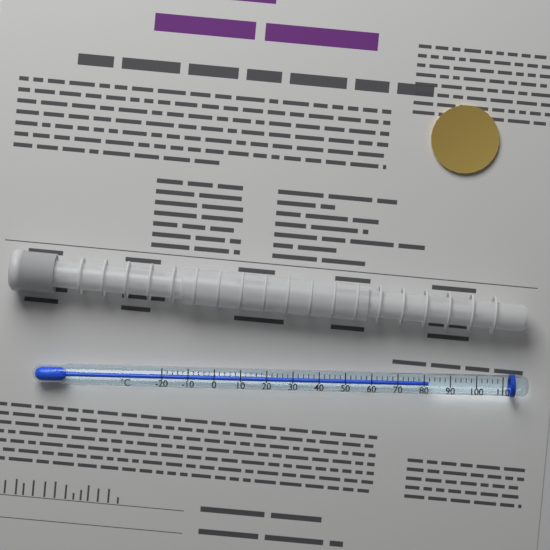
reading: 82 °C
